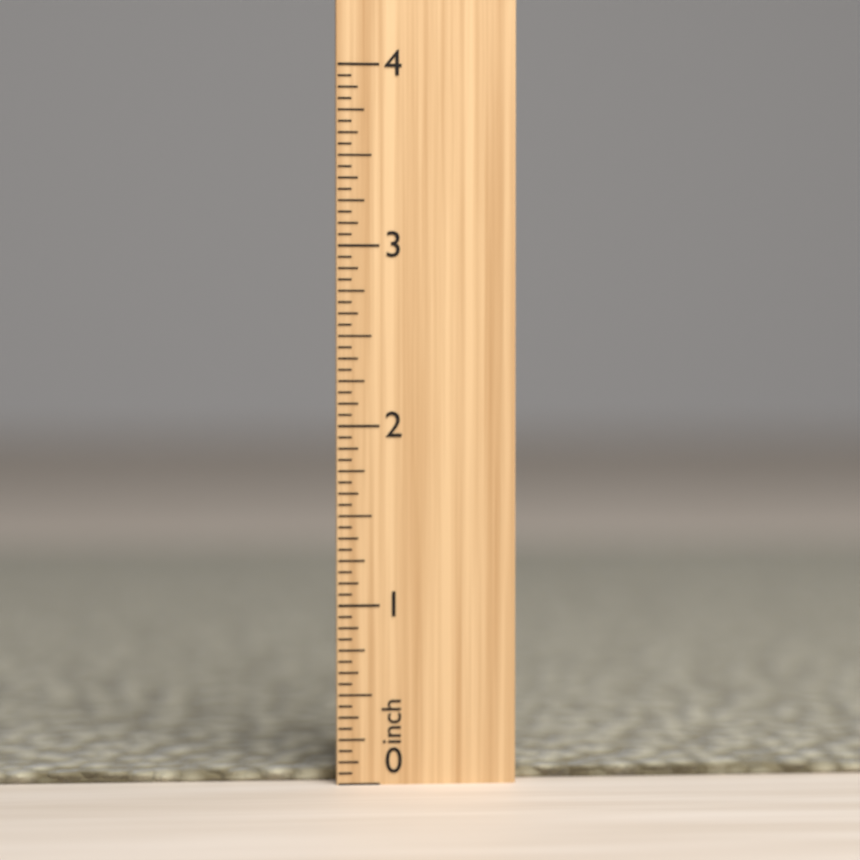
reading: 0.0625 inch
